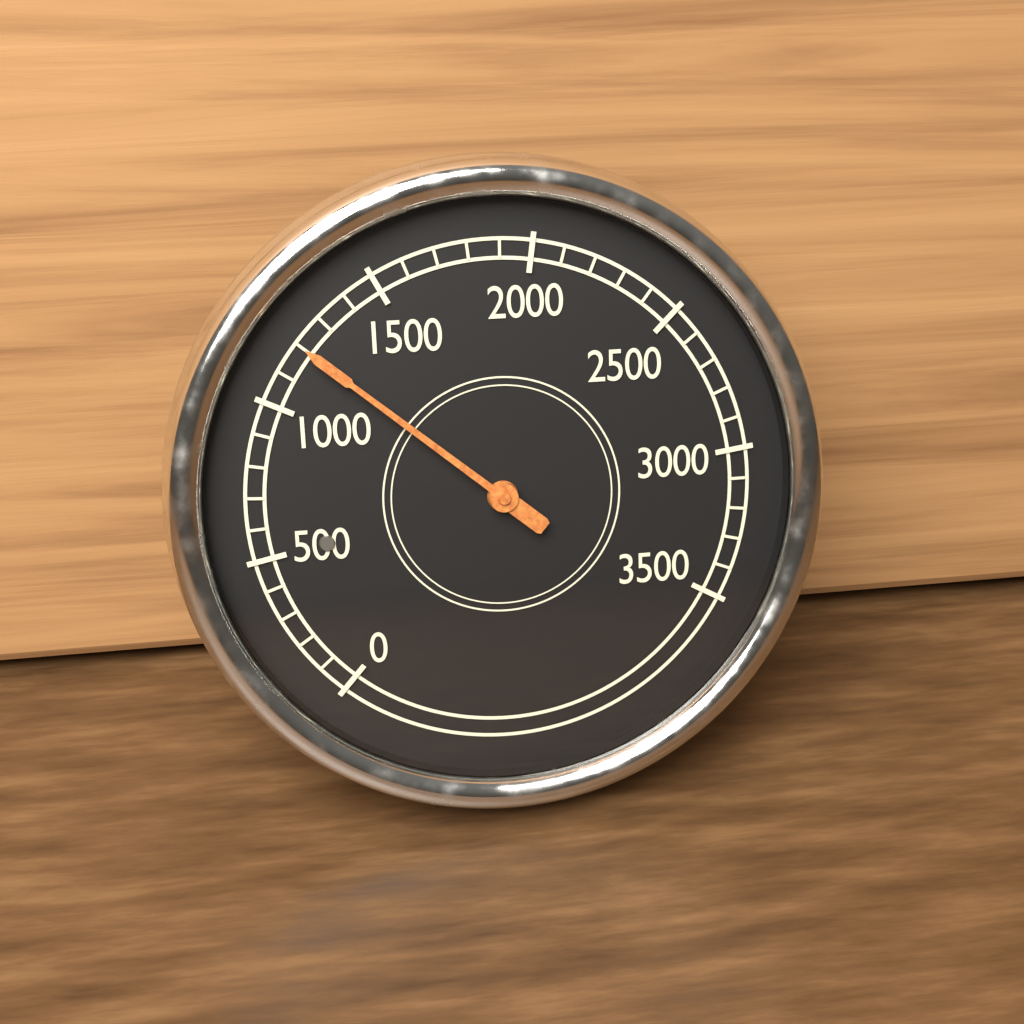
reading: 1200 (no unit)
